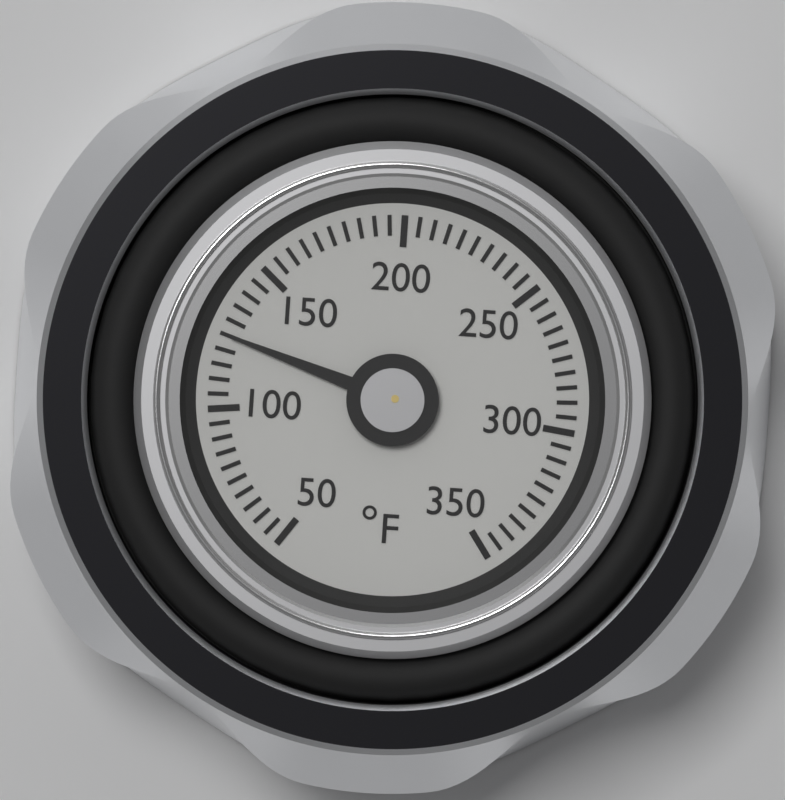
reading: 125 °F
